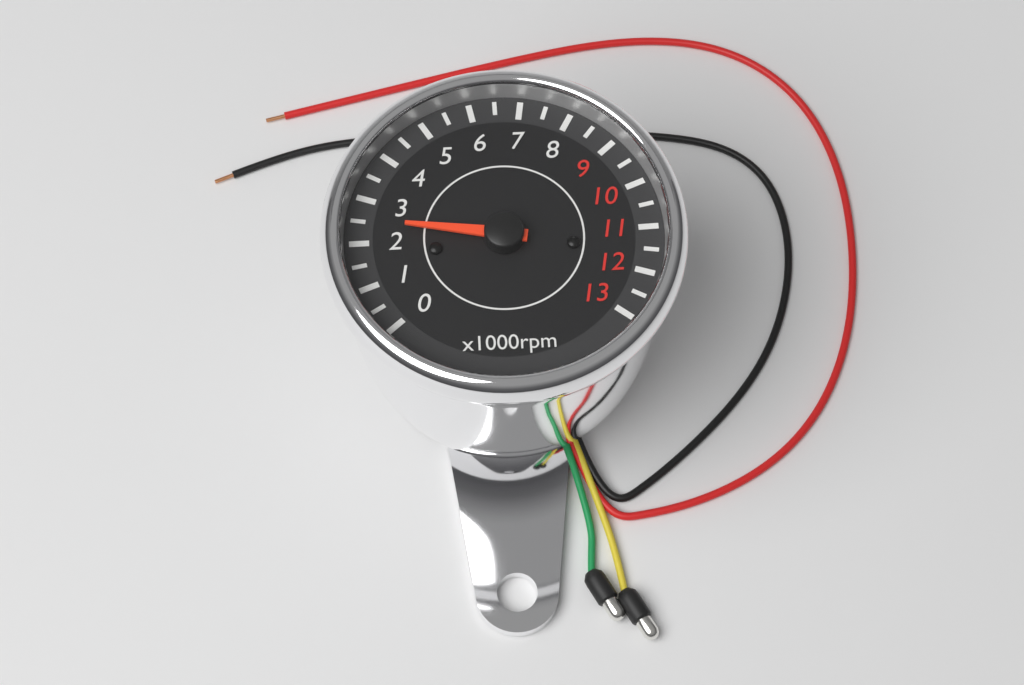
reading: 2500 rpm
